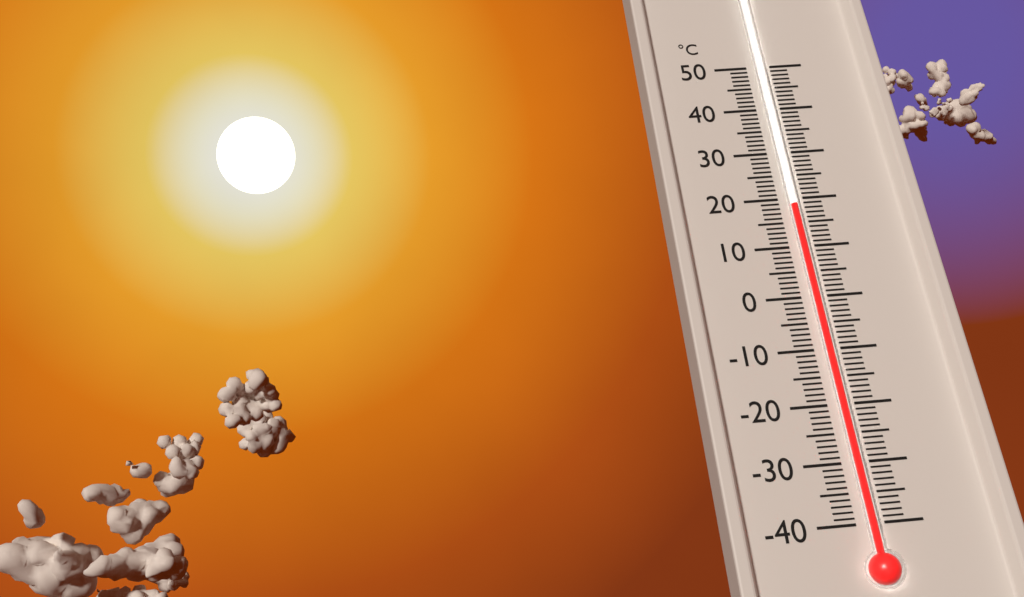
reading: 18 °C
